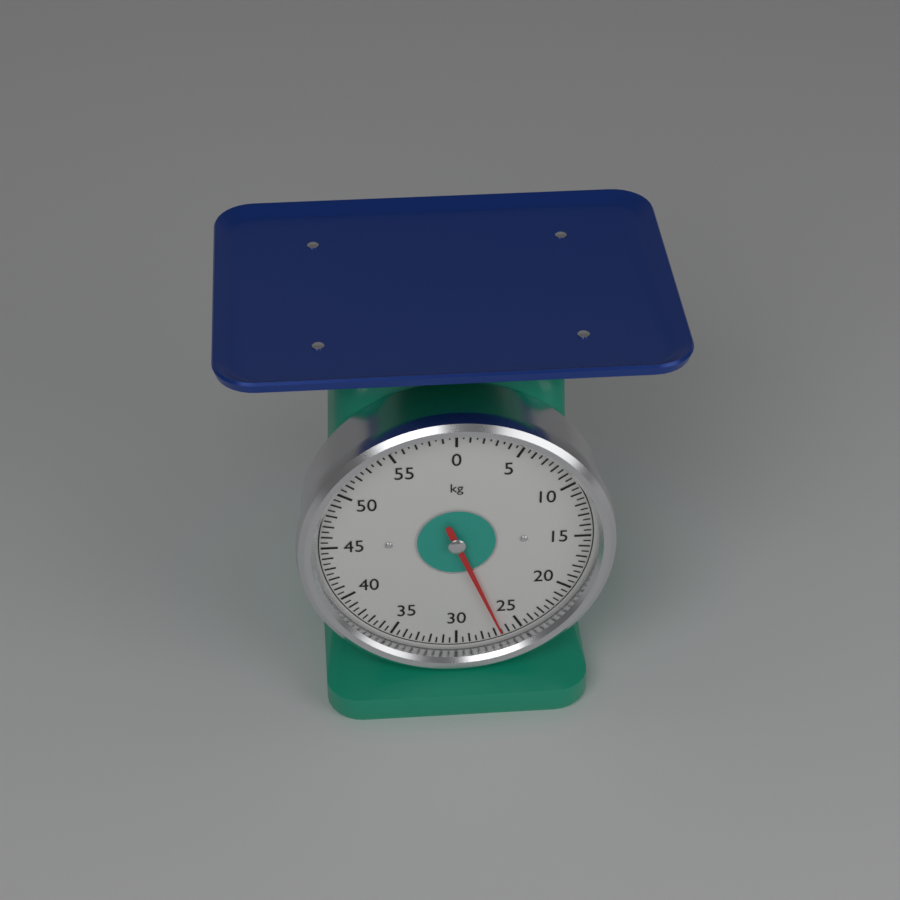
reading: 26.5 kg
